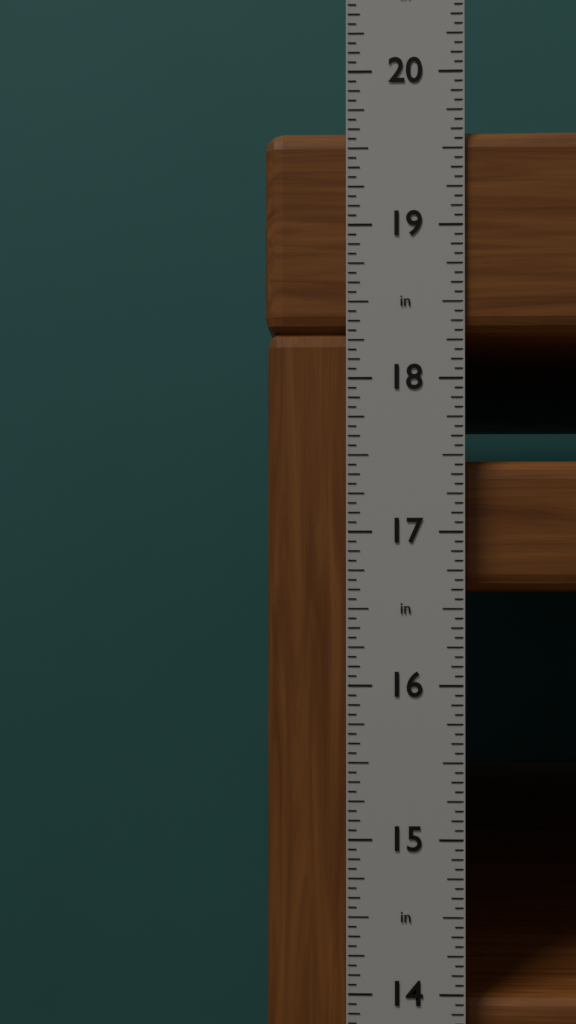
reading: 19.6250 in
